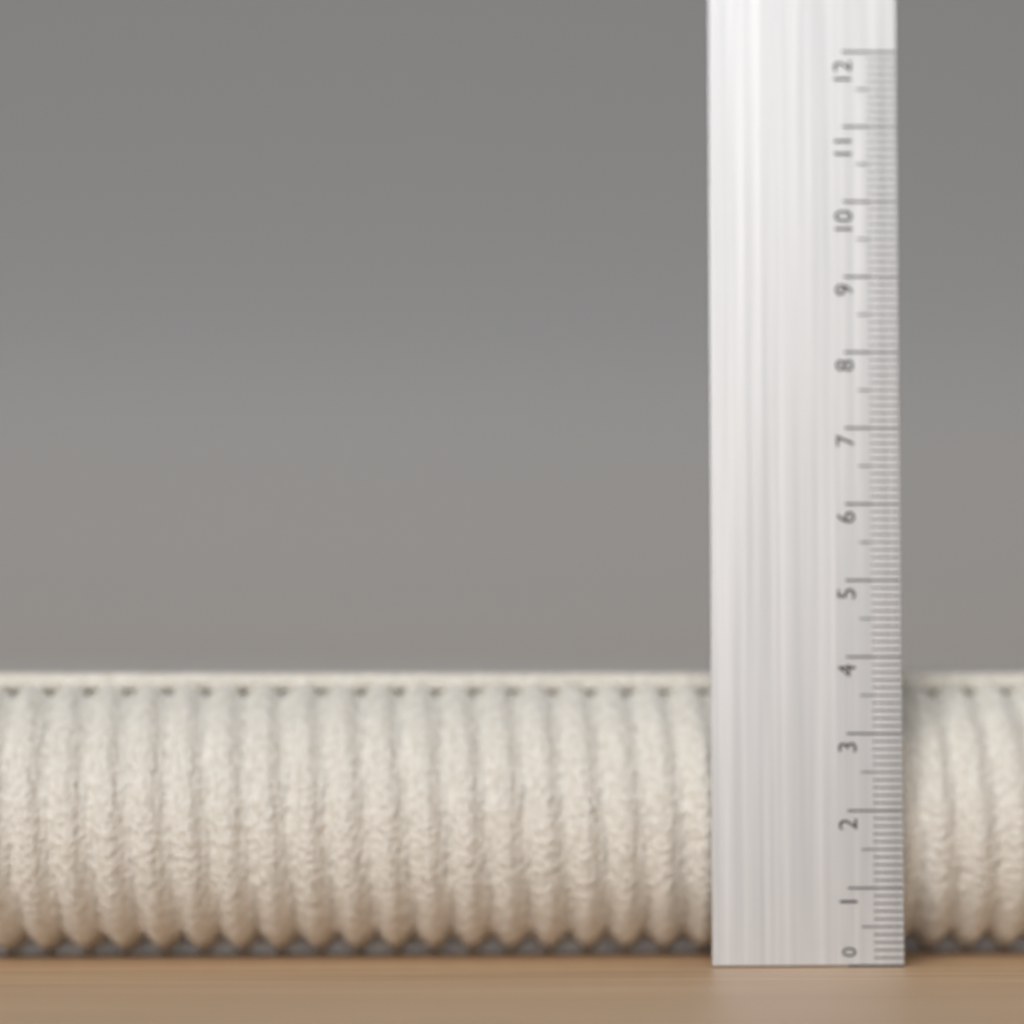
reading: 3.8 (no unit)
